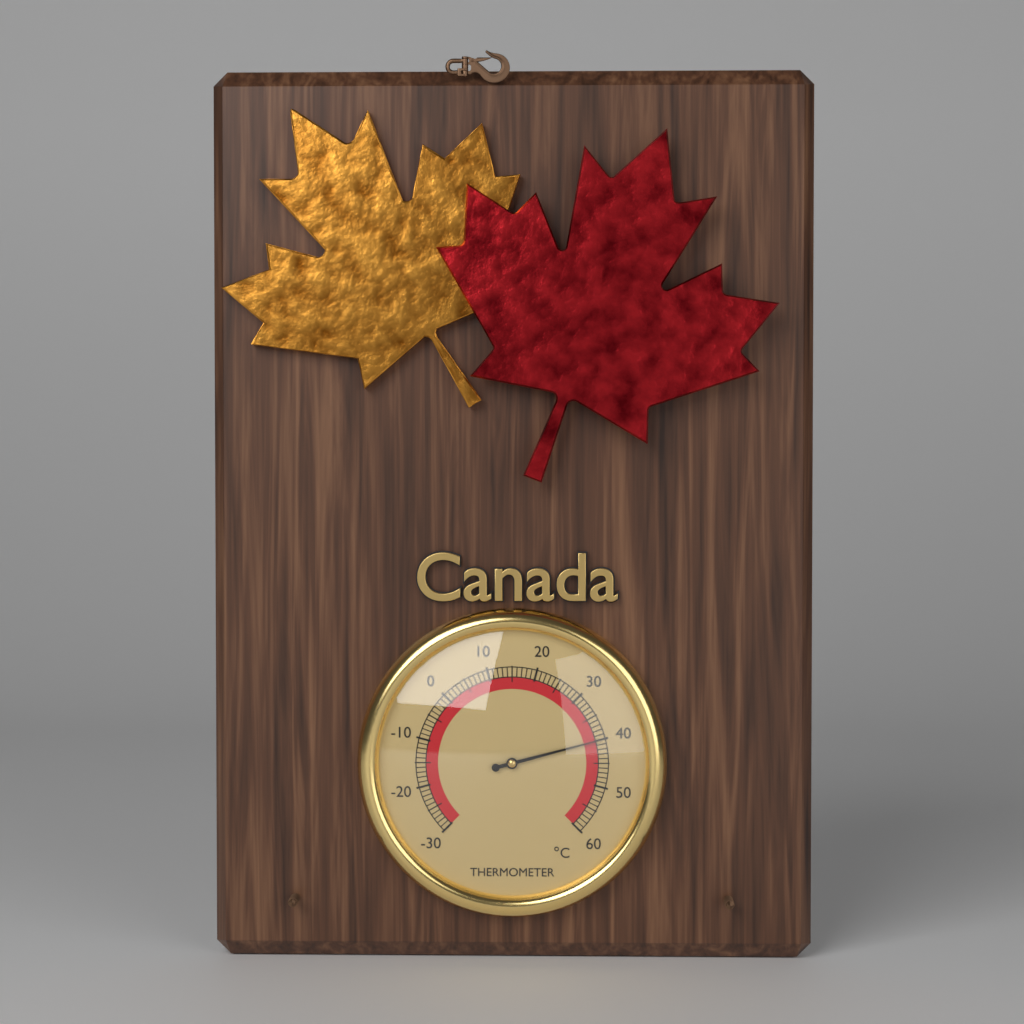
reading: 40 °C
